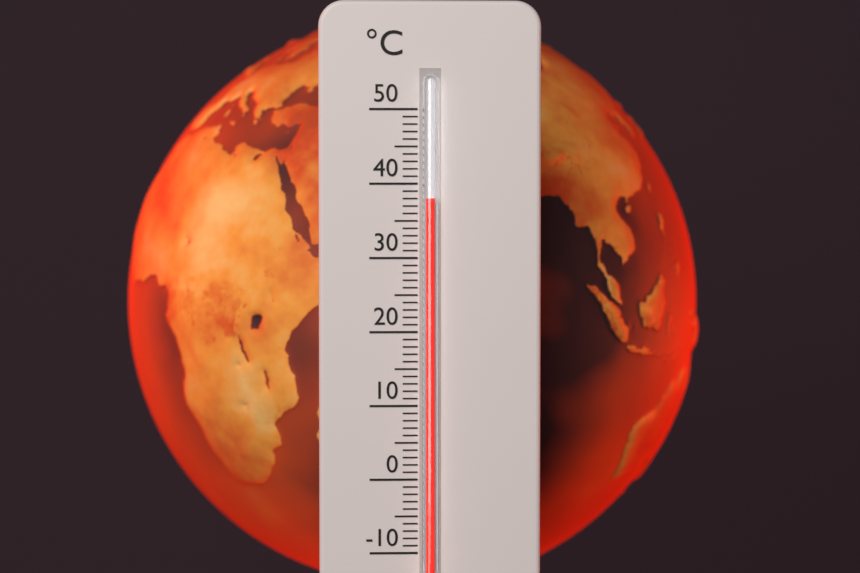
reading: 38 °C
